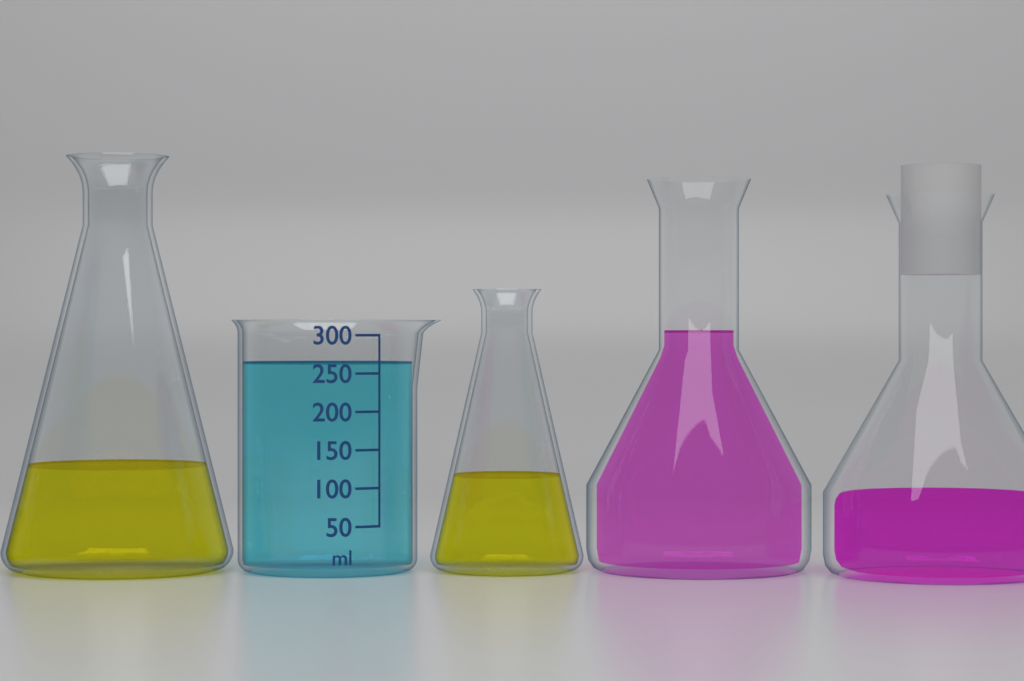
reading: 265 ml
